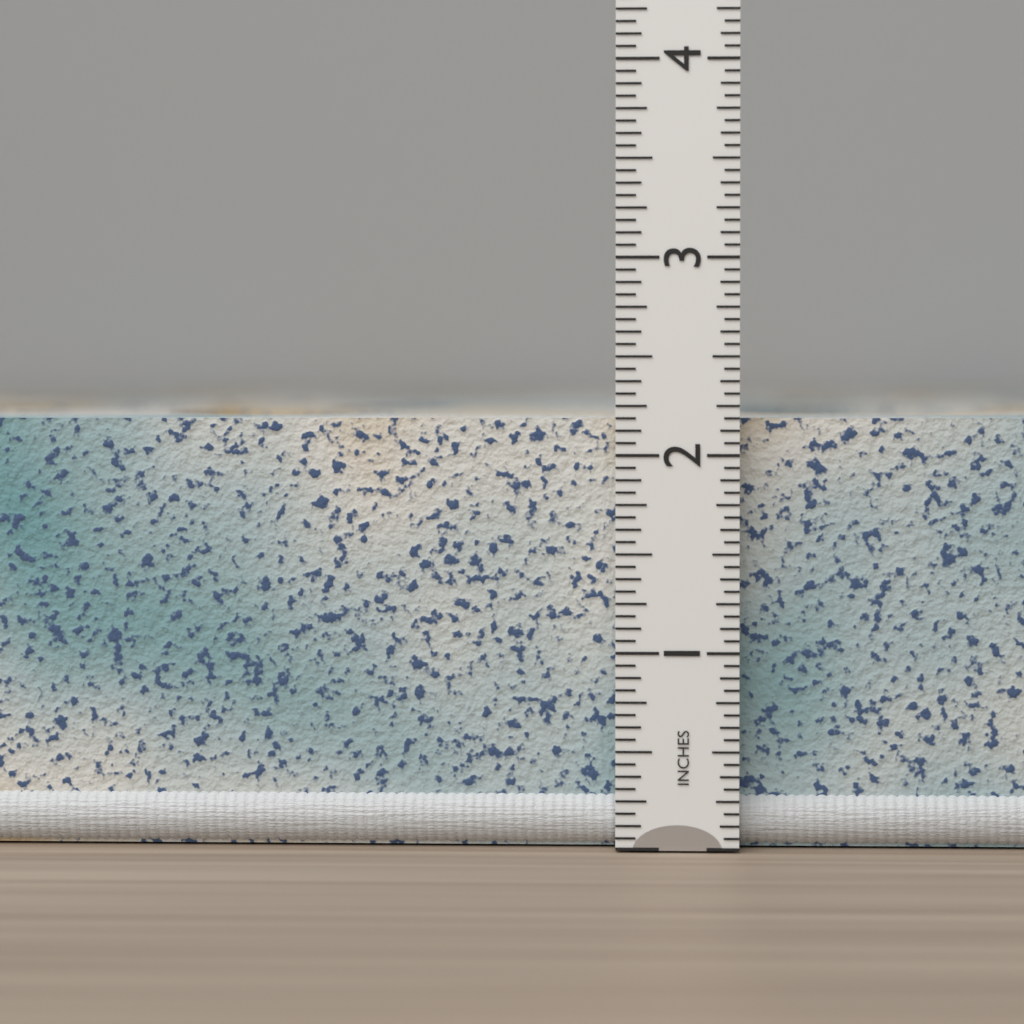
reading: 2.1875 in
